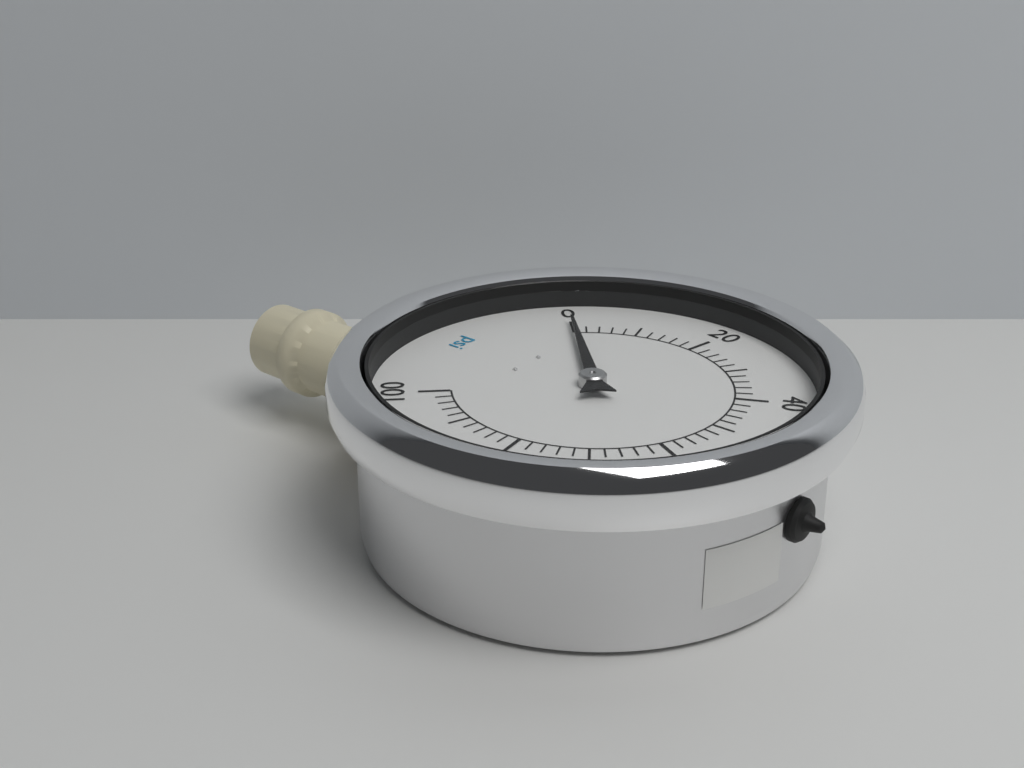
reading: 0 psi
